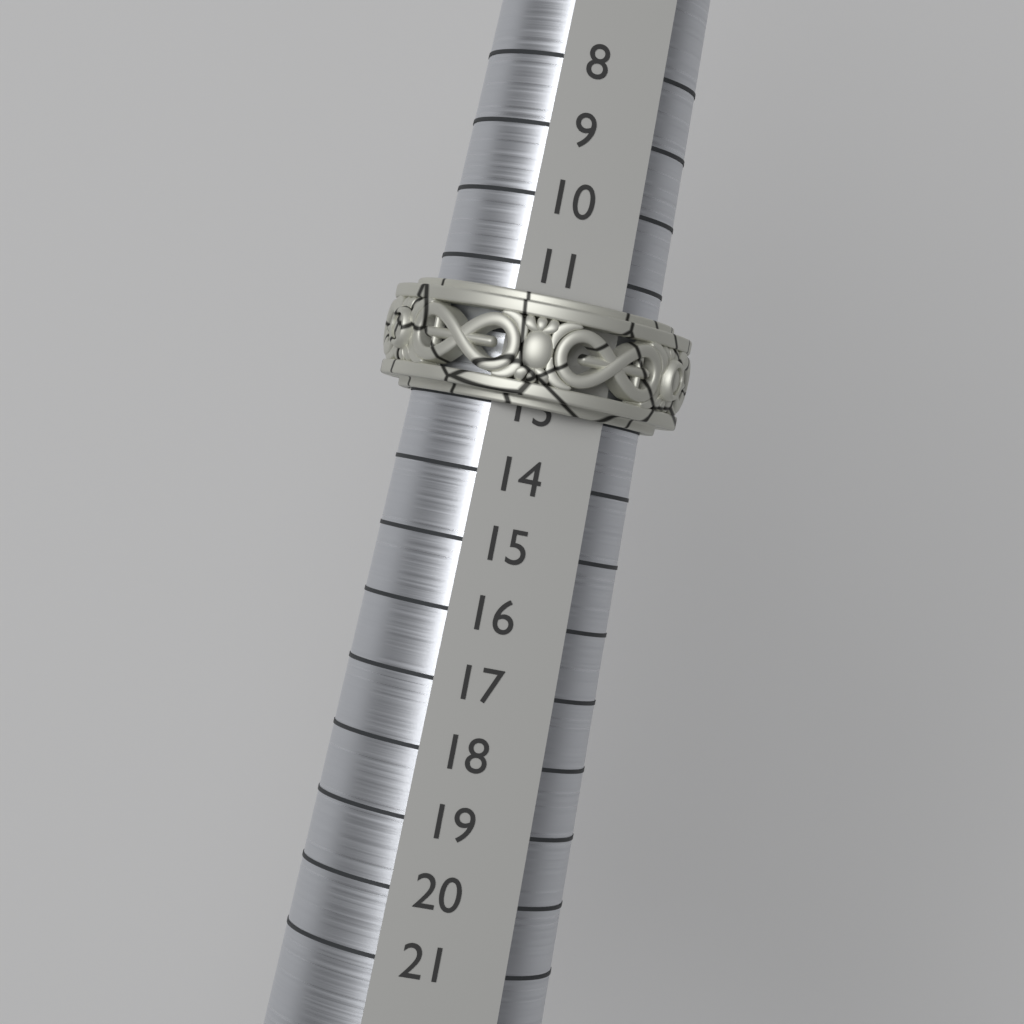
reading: 13 (no unit)
